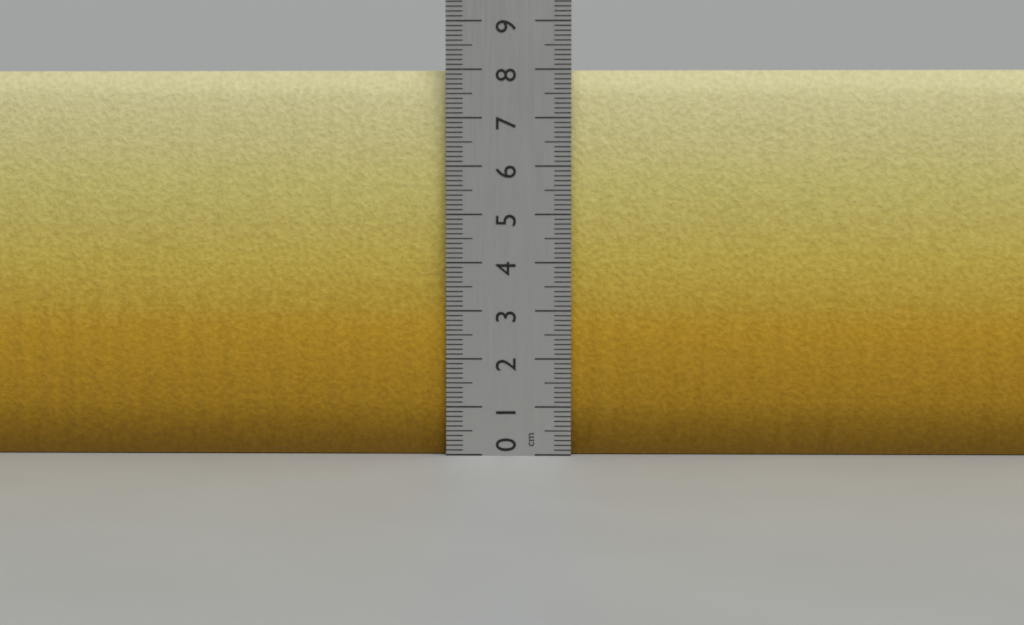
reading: 8.0 cm
